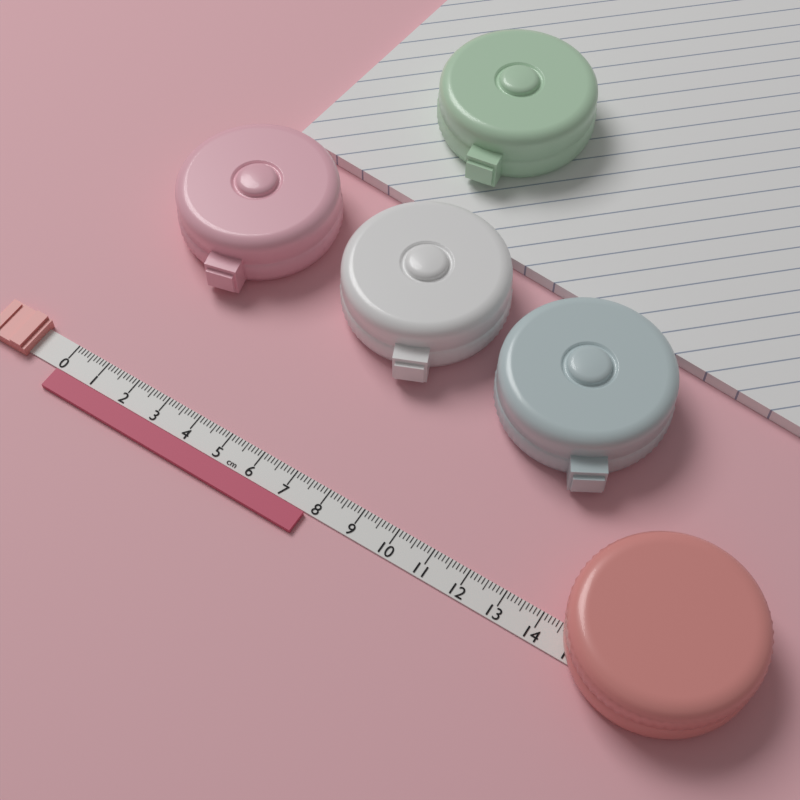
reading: 7.8 cm
